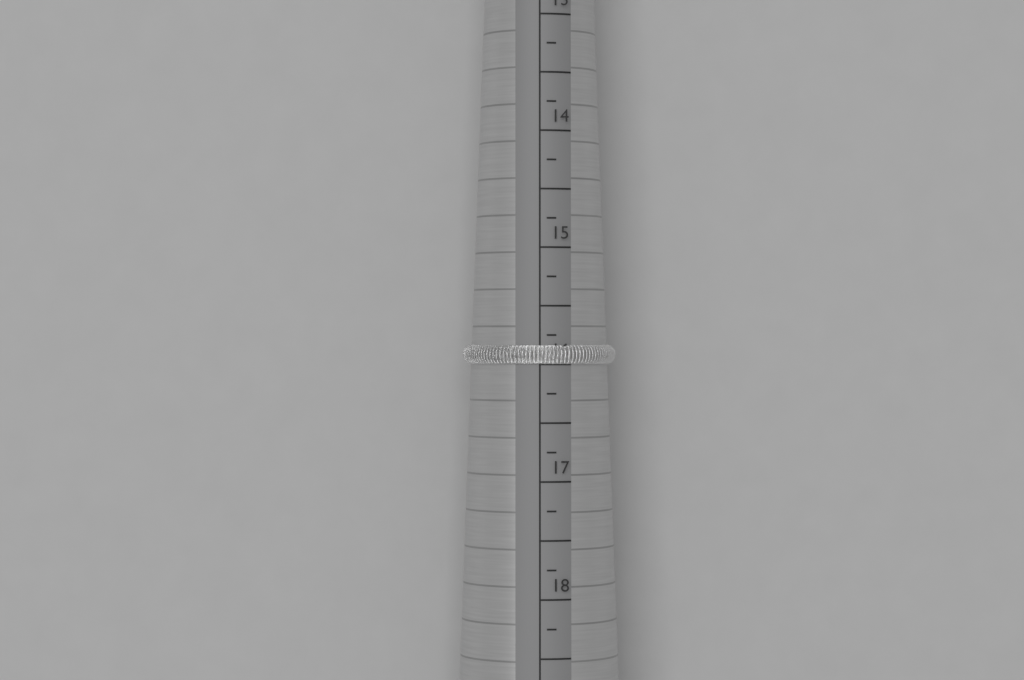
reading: 16.00 mm
